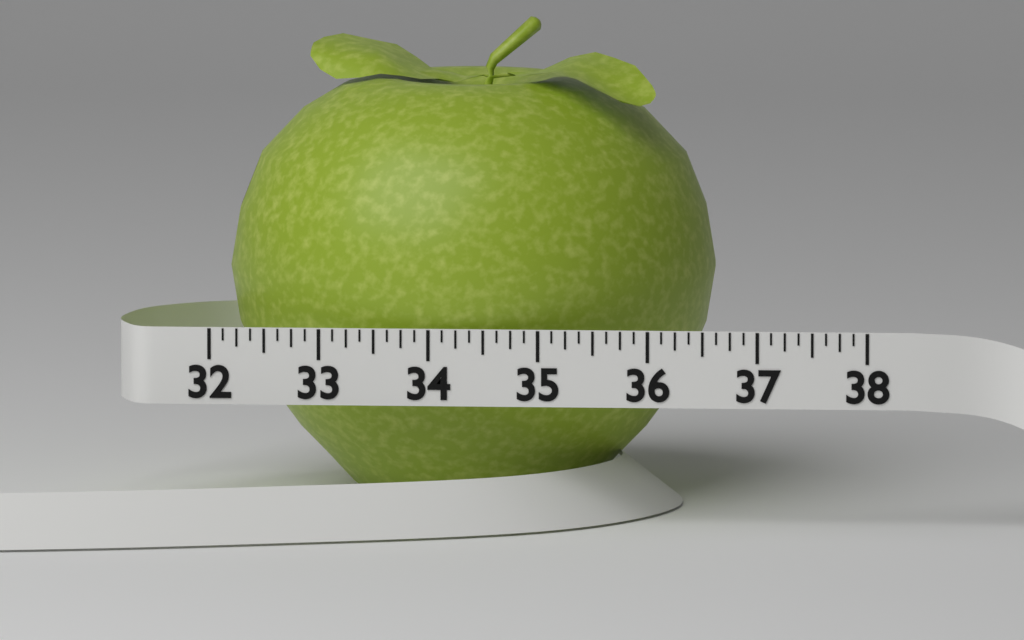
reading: 36.500 (no unit)
